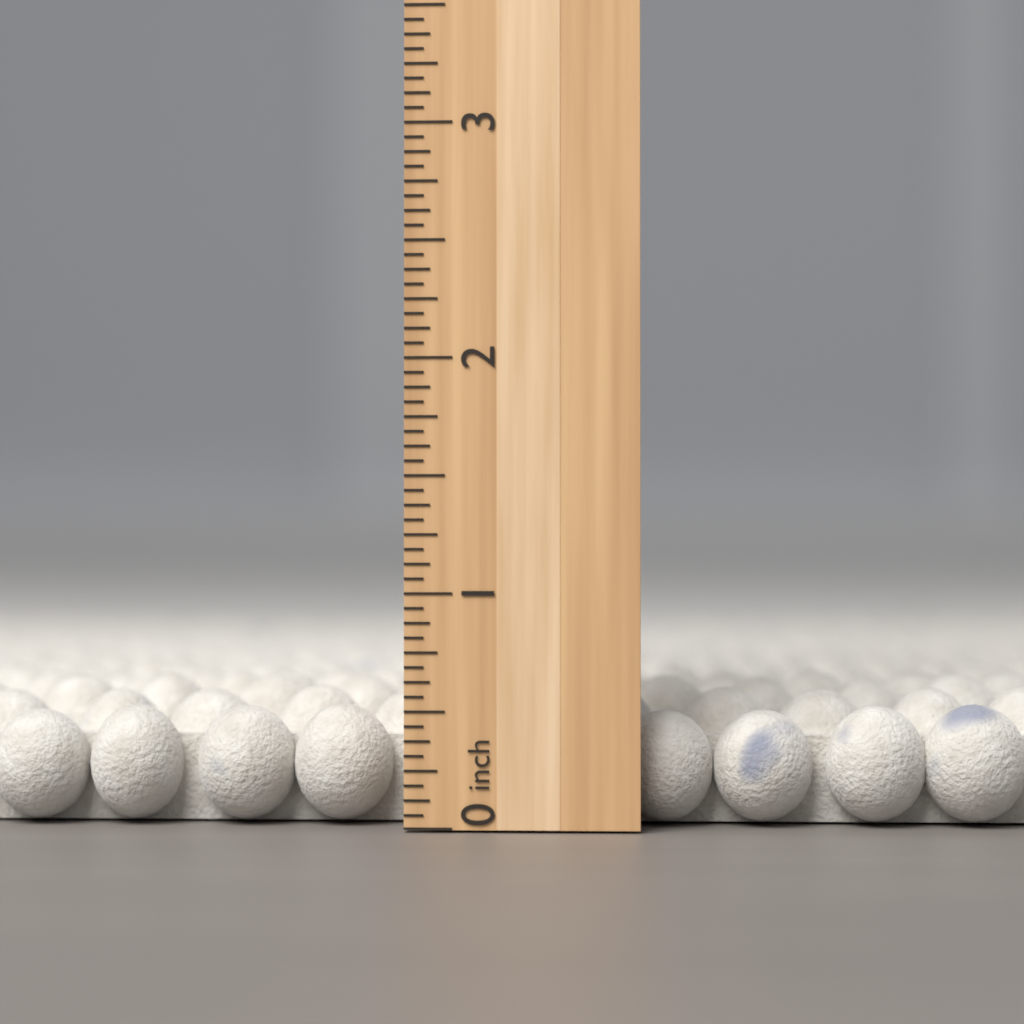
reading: 0.6250 inch
